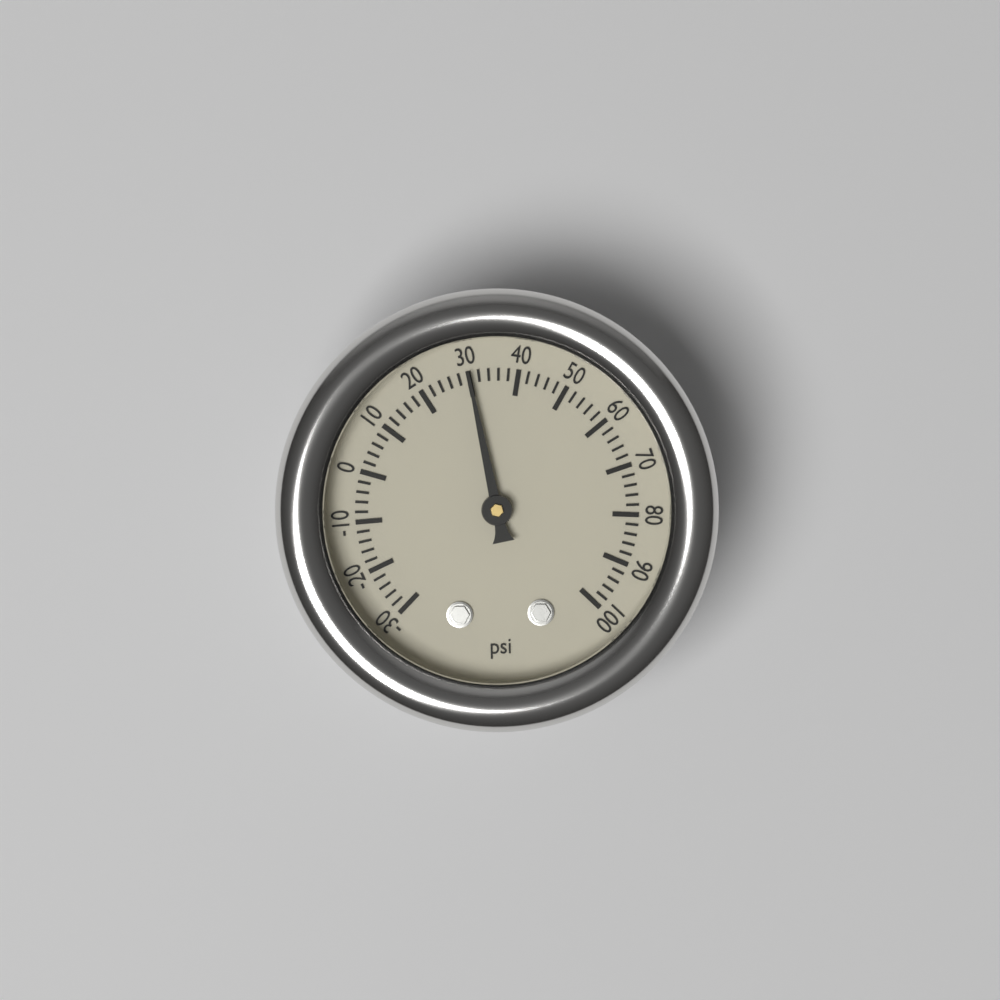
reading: 30 psi
